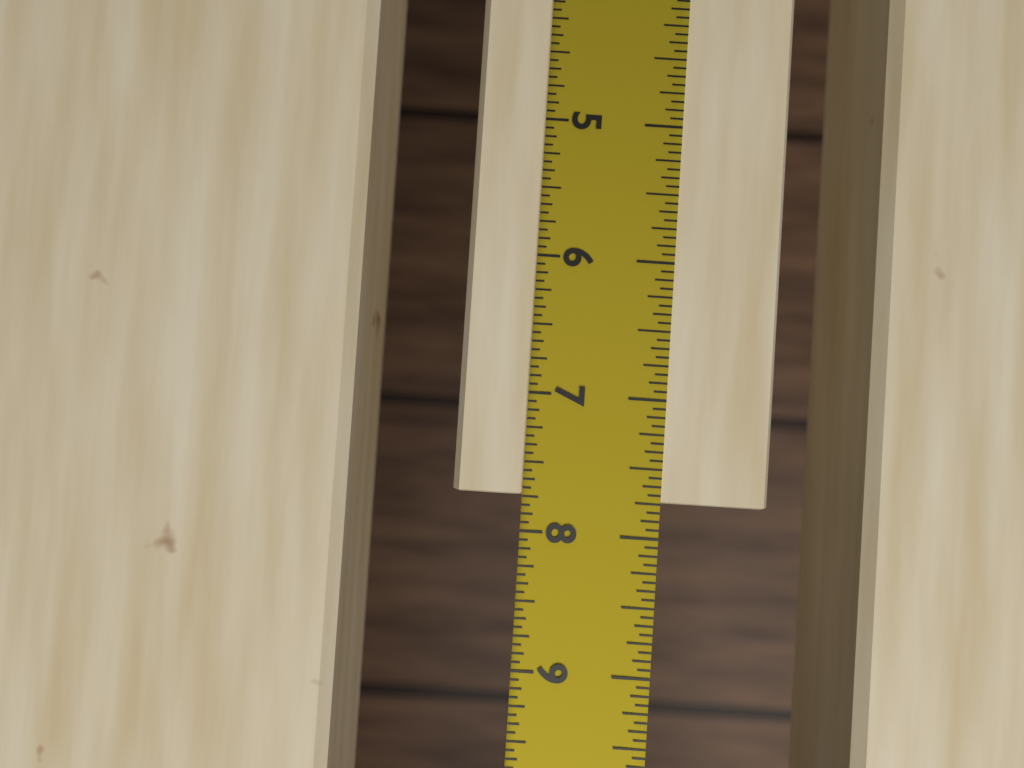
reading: 7.7500 in
